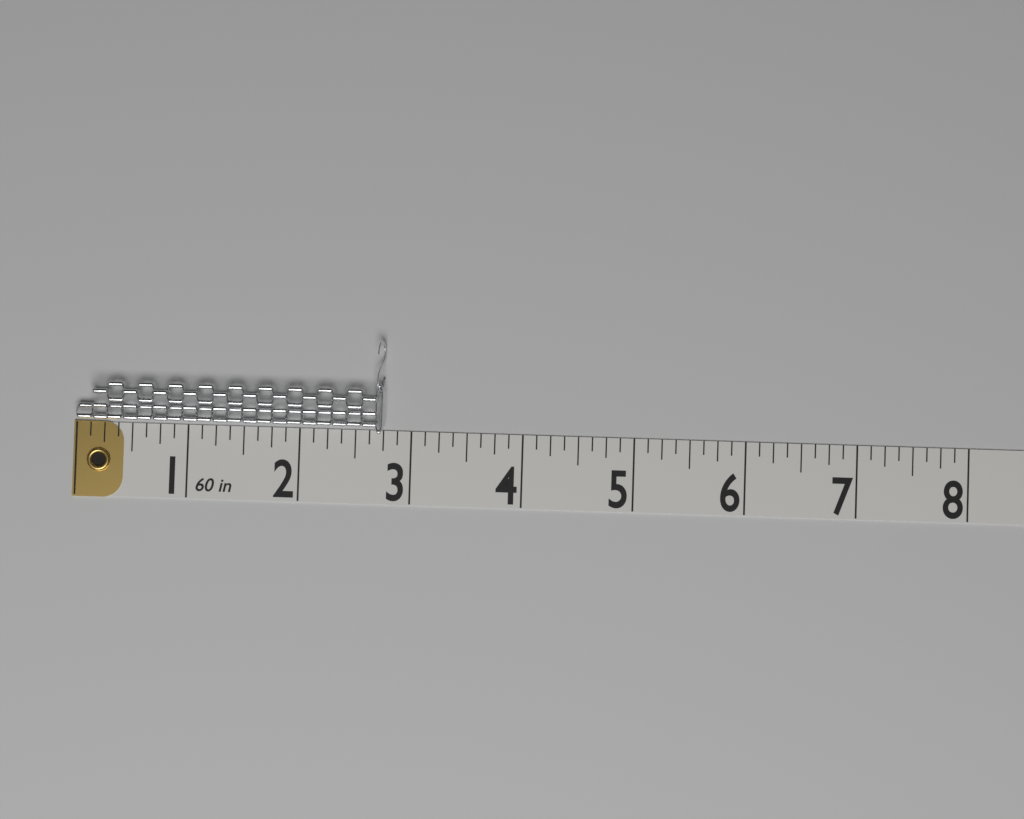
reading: 2.750 in
